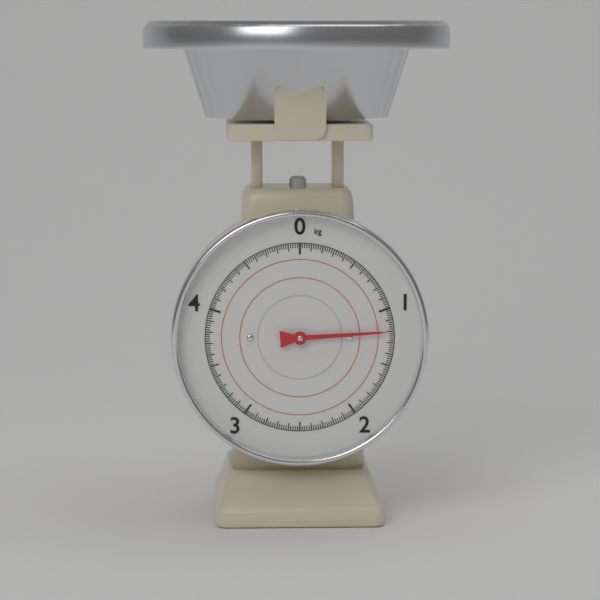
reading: 1.20 kg
